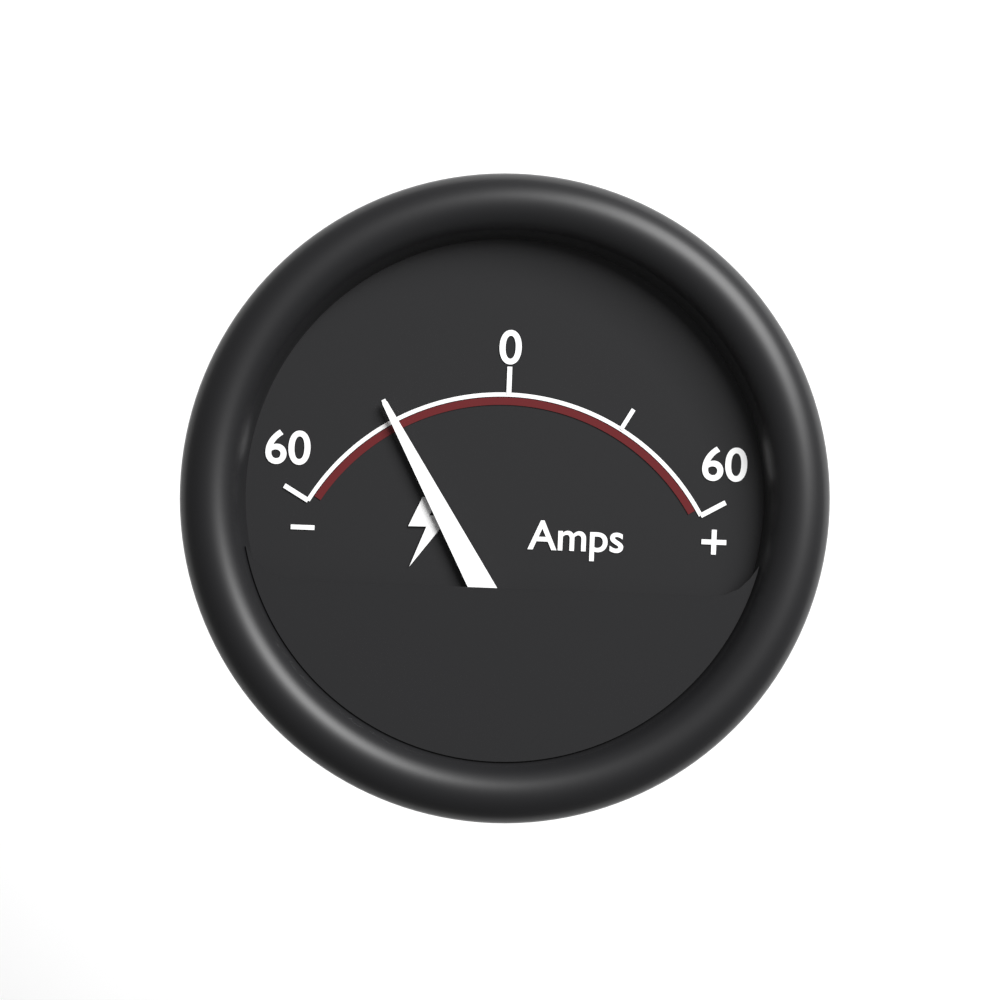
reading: -30 Amps
